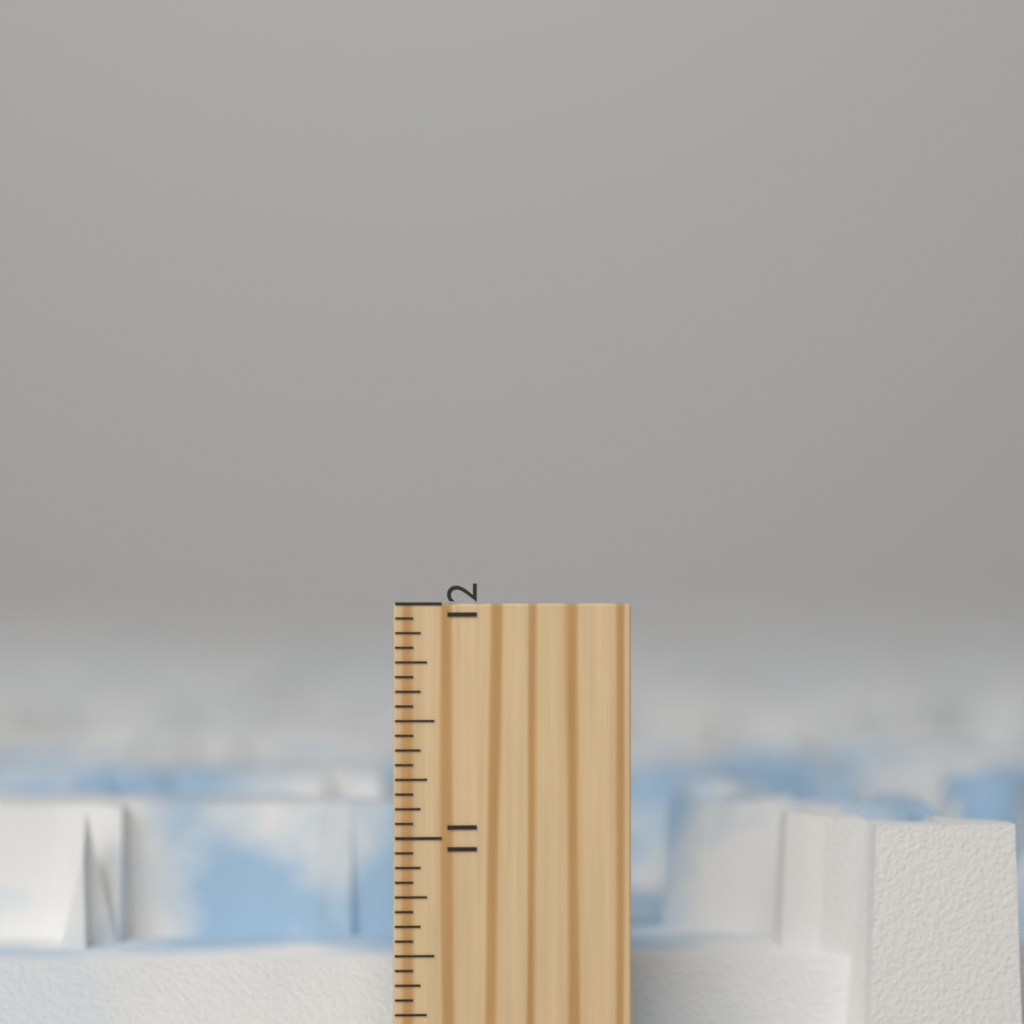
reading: 11.0625 inch
